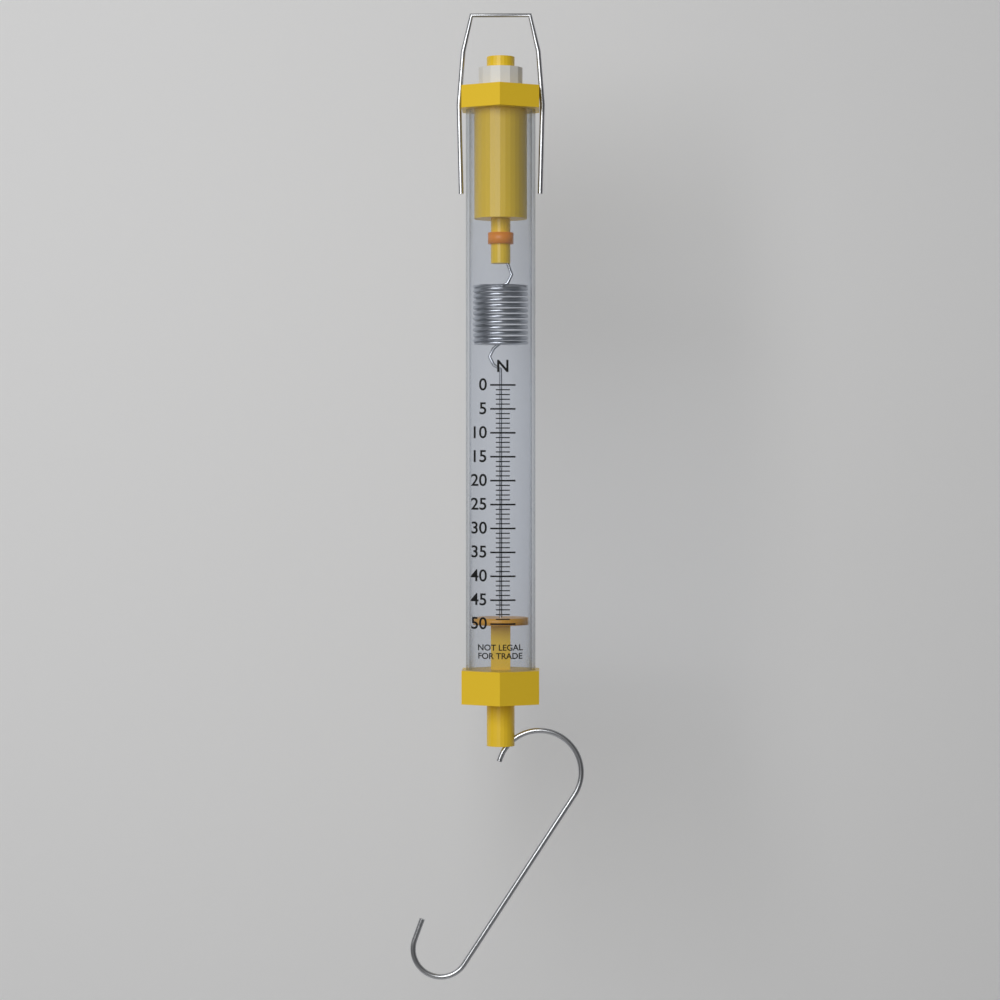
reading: 49 N
